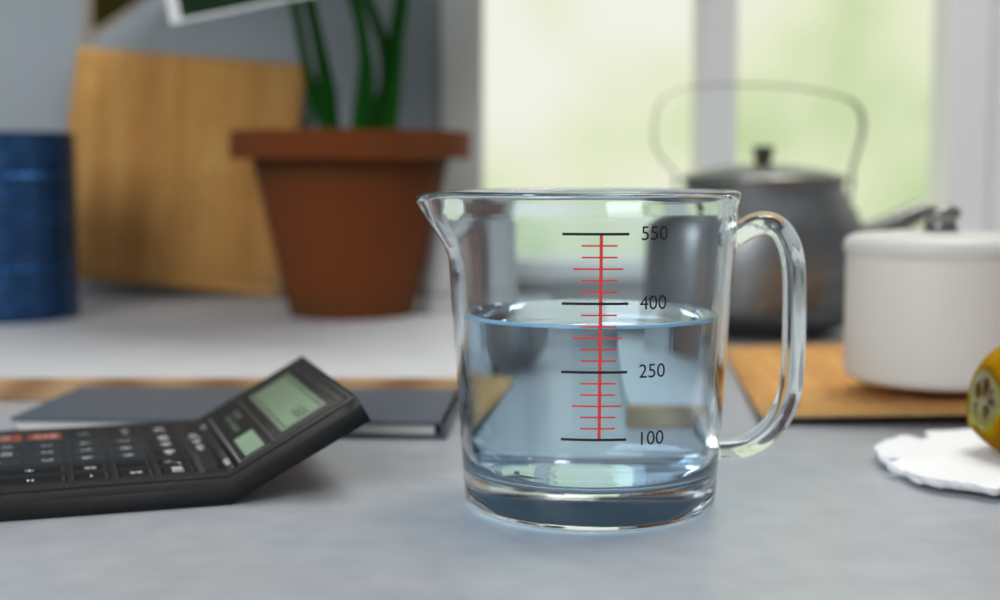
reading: 350 (no unit)
